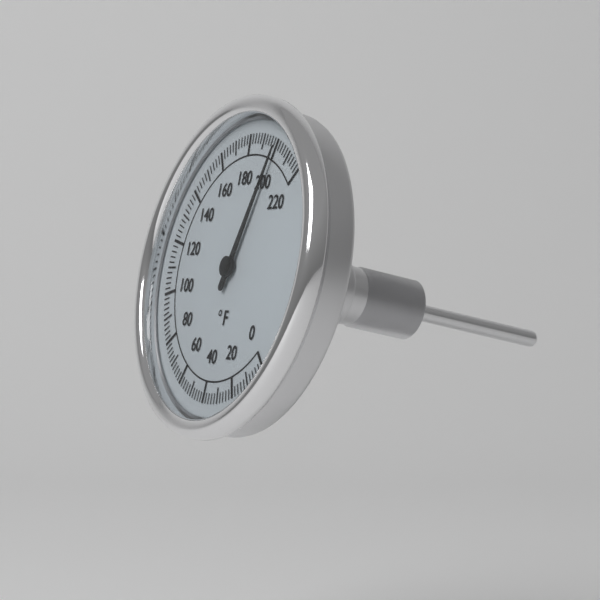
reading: 200 °F
